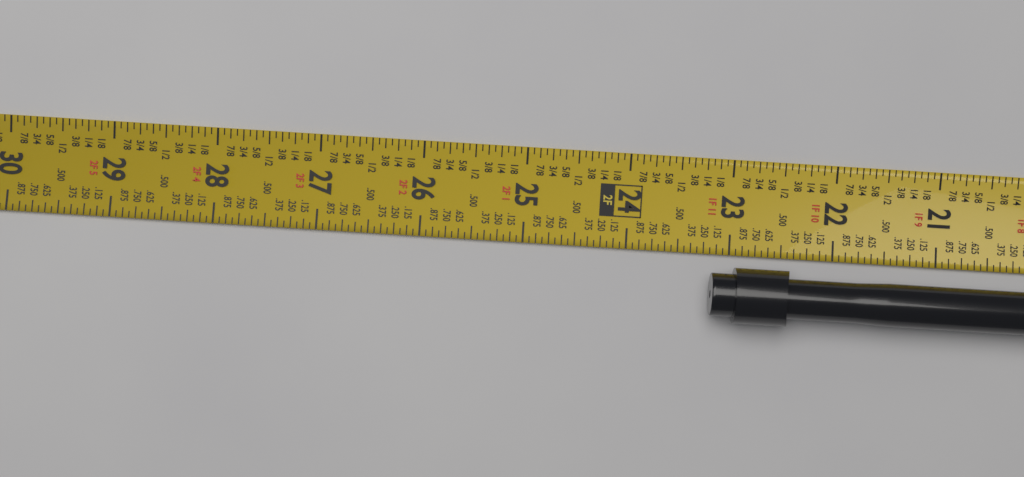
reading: 23.1875 in
